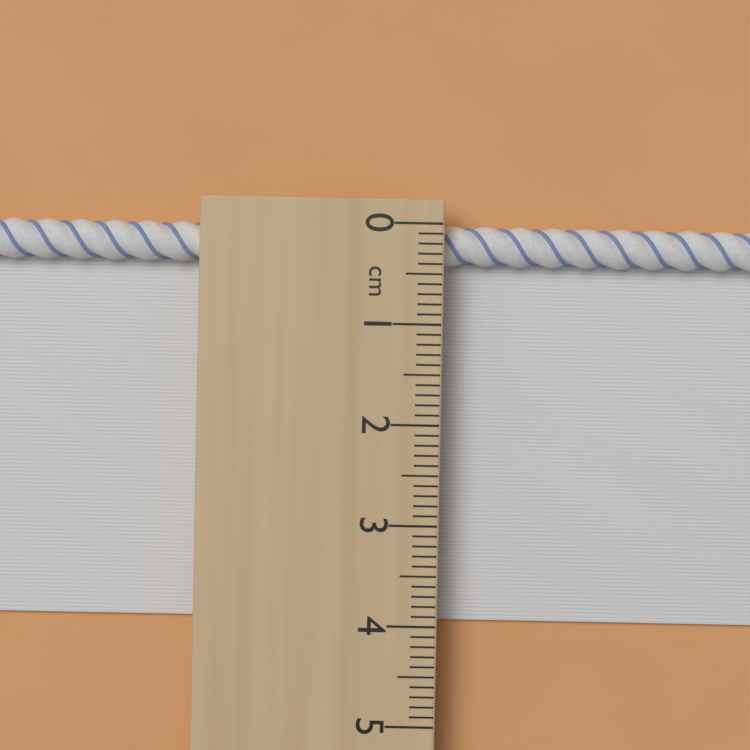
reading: 4.0 cm
